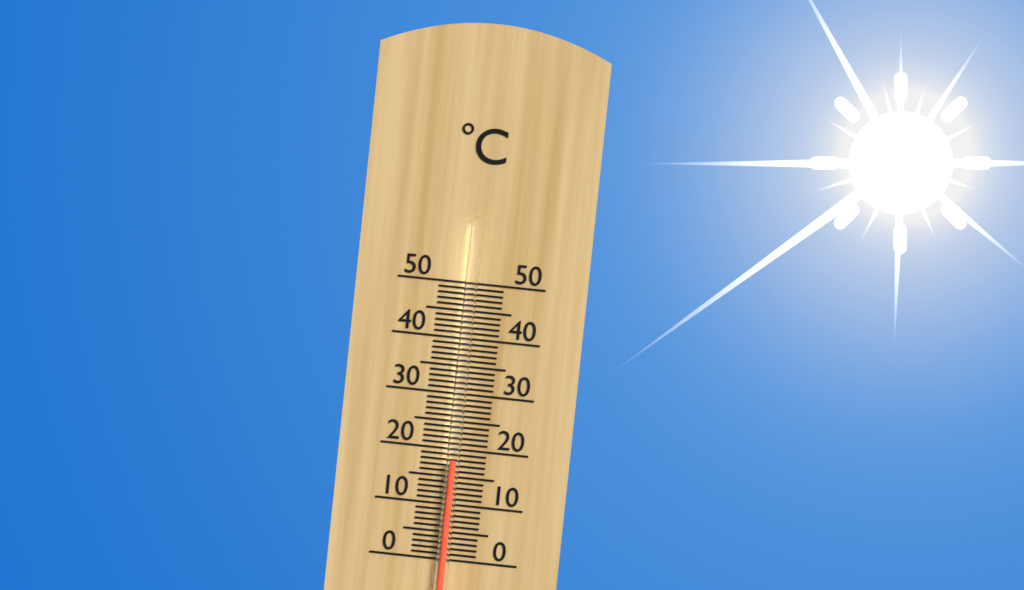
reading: 18 °C
